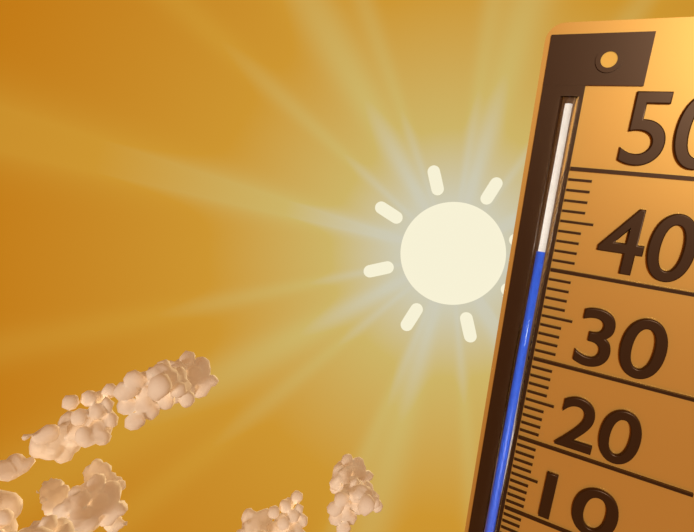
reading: 42 (no unit)
